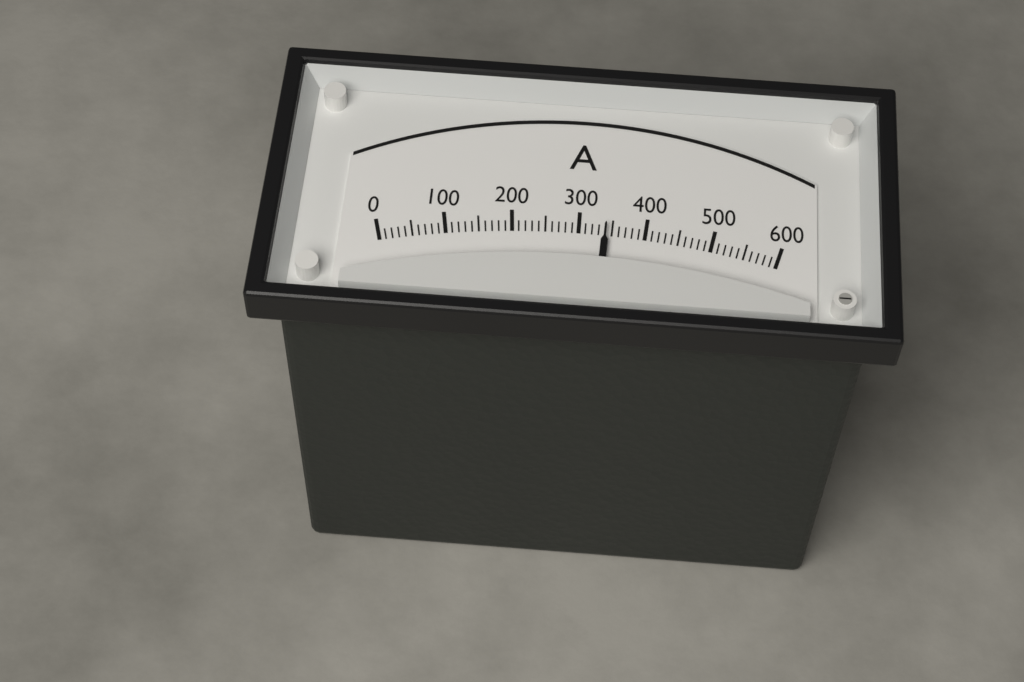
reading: 340 A
